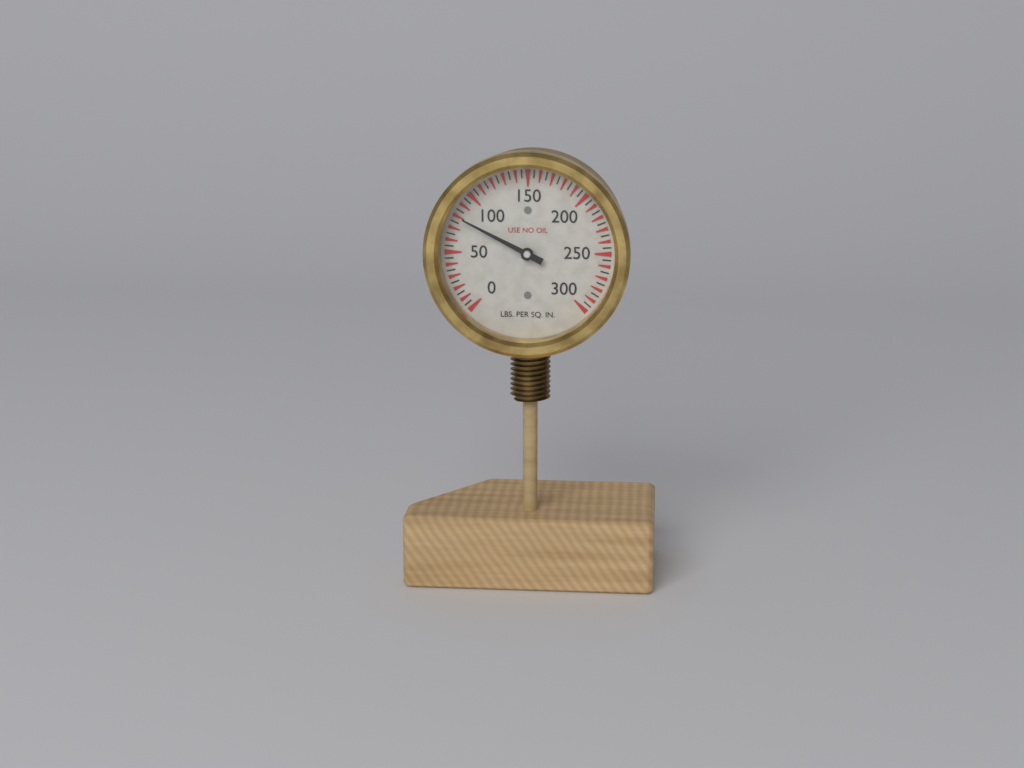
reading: 80 psi
